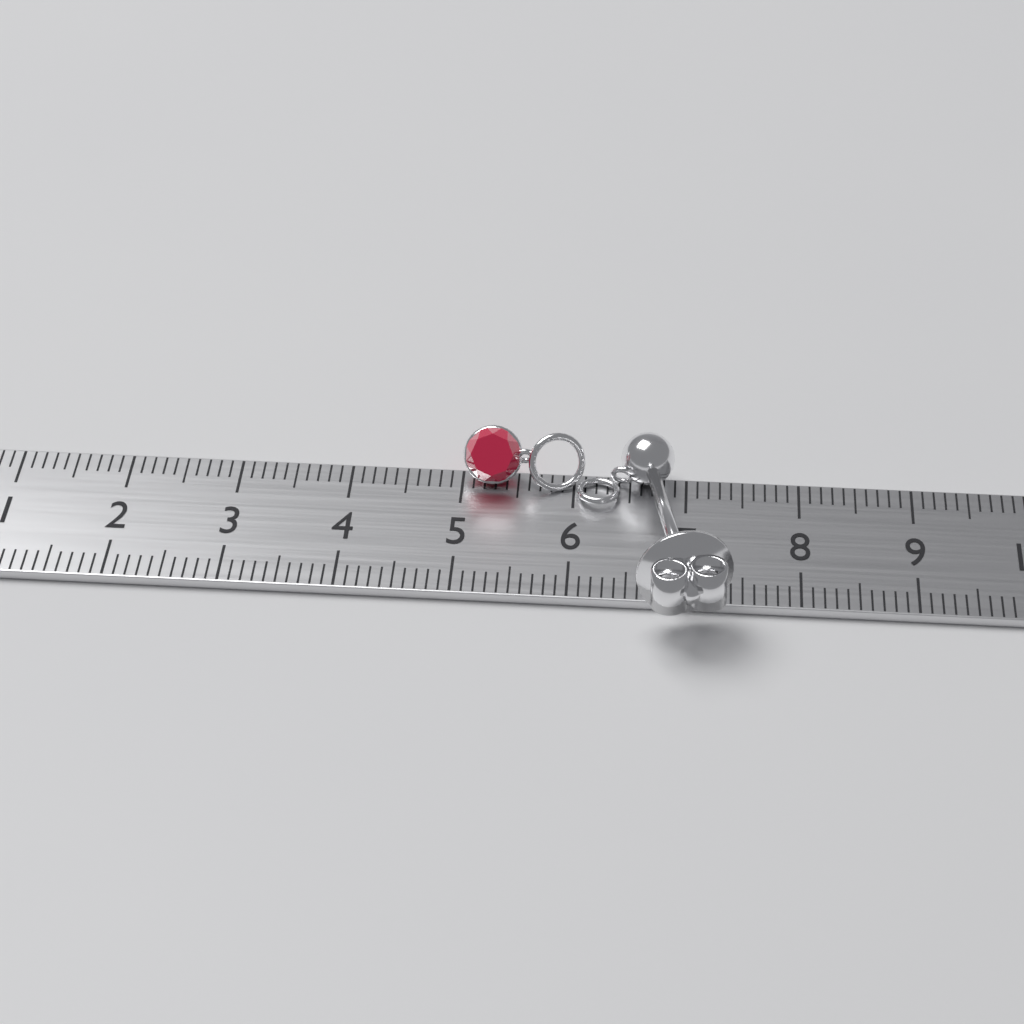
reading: 7.4 cm
